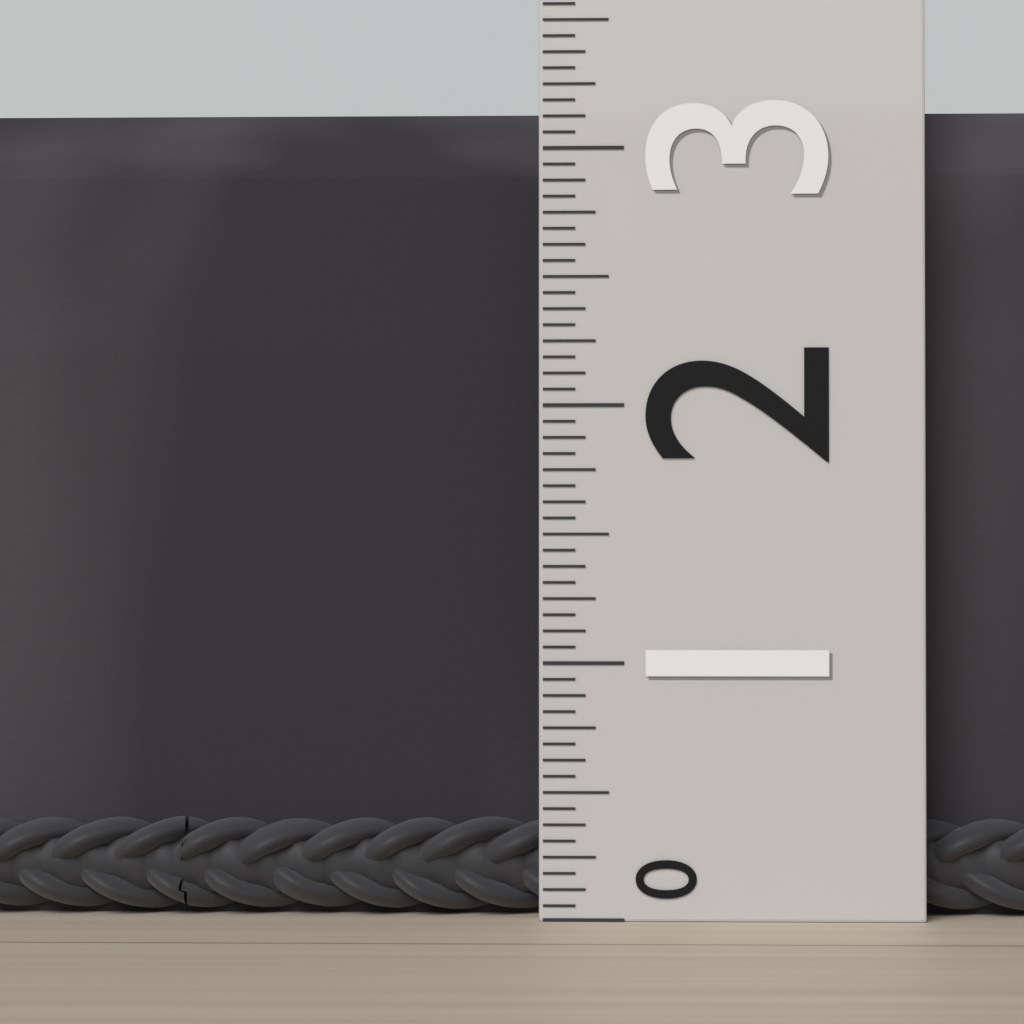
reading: 3.1875 (no unit)
